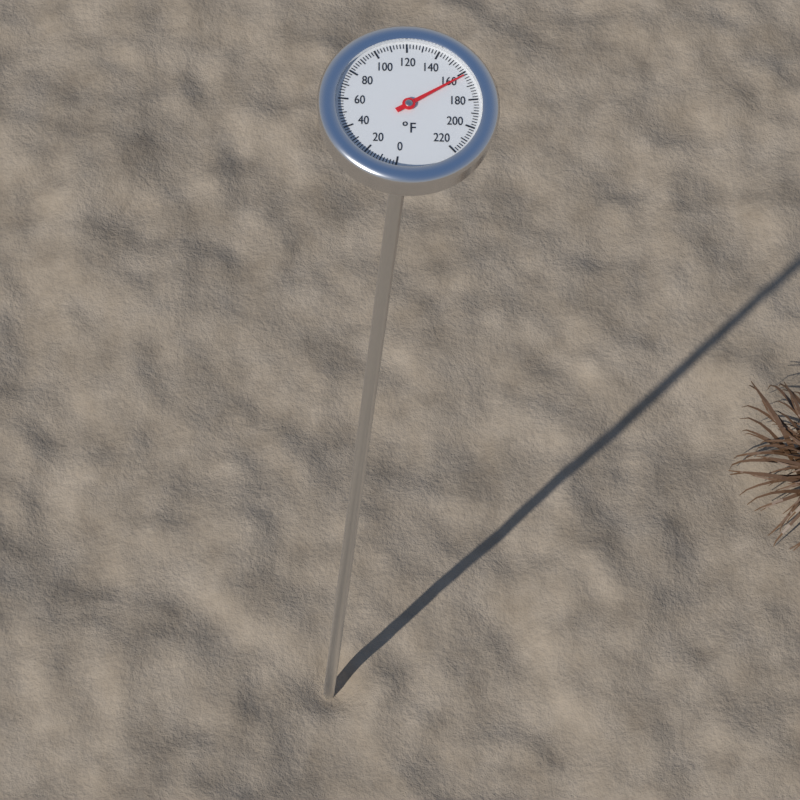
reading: 162 °F
